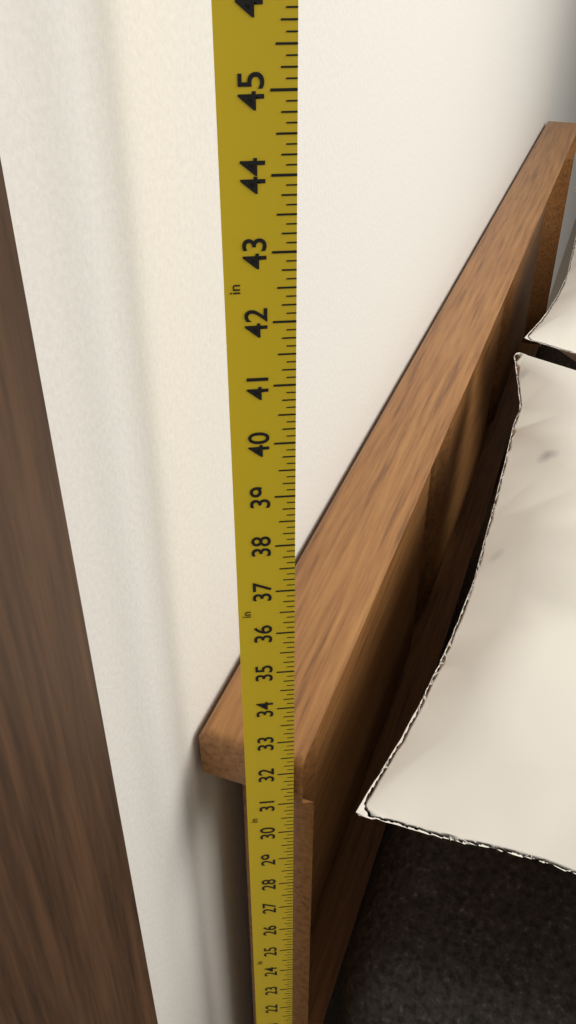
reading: 32.250 in
